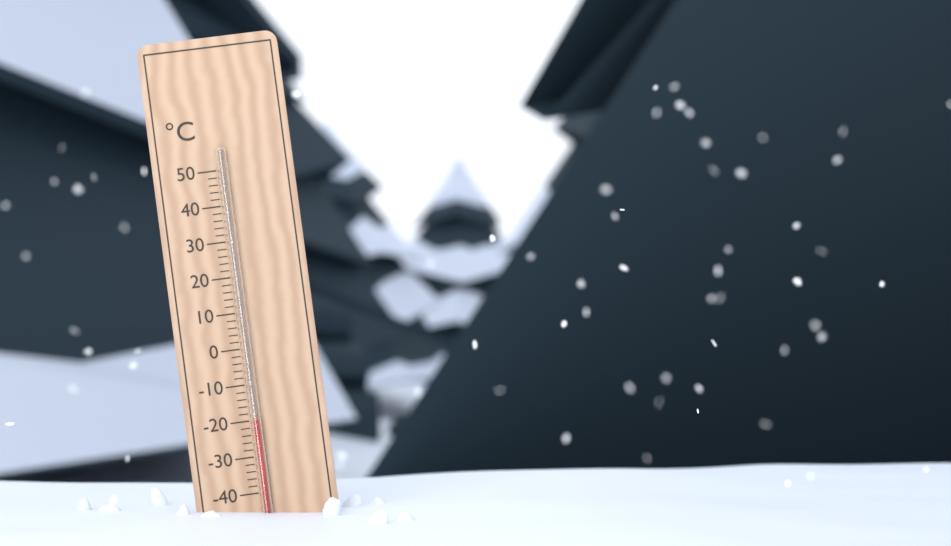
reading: -20 °C
